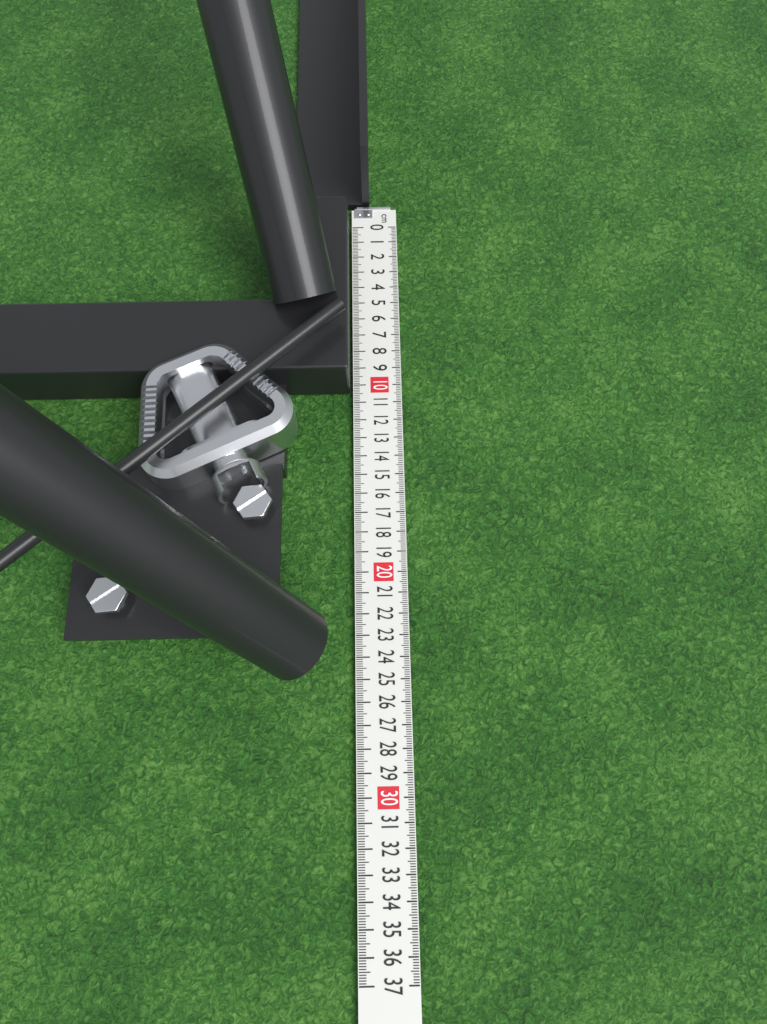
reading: 10.4 cm
